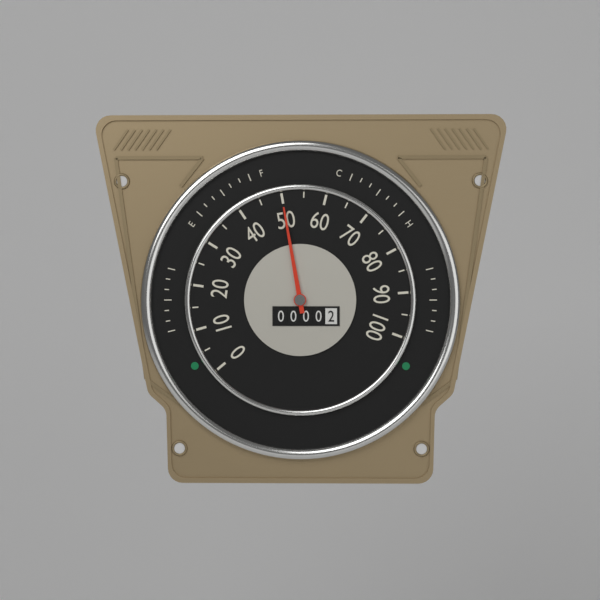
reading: 50 (no unit)
